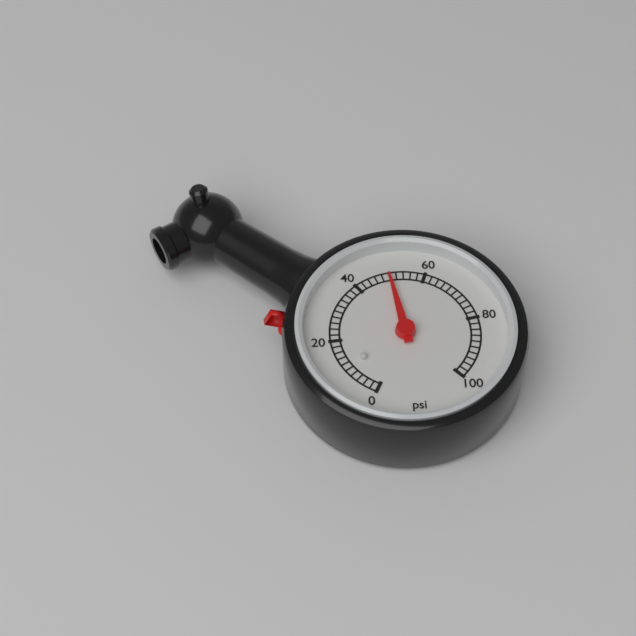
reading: 50 psi
